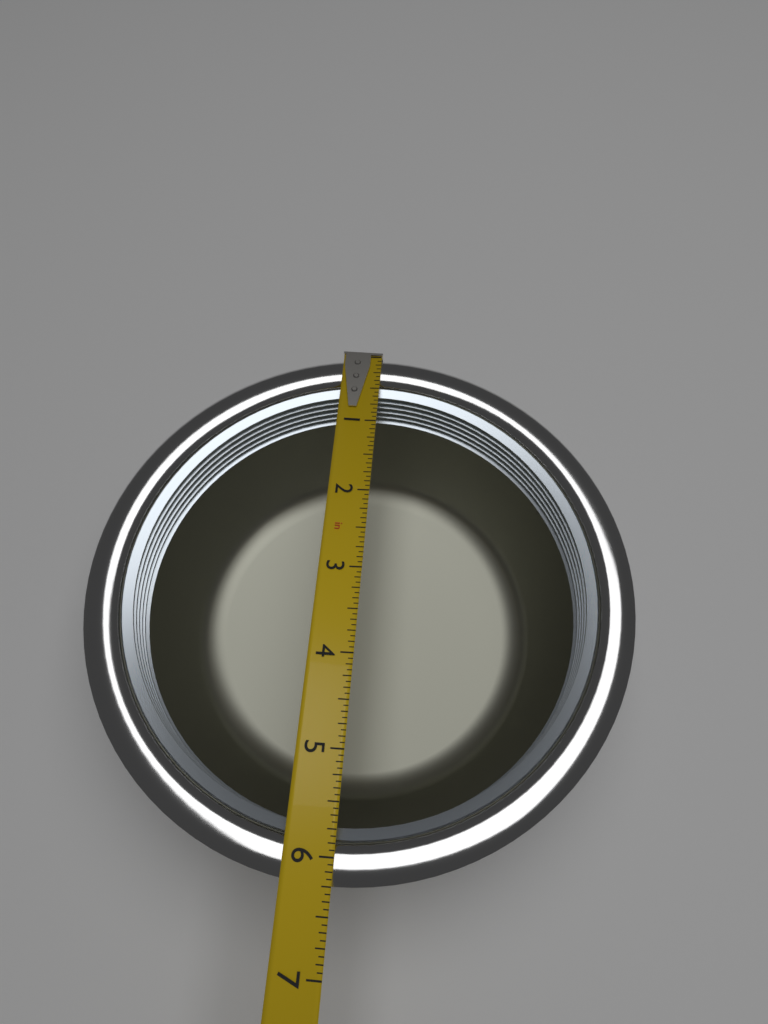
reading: 6.2500 in
